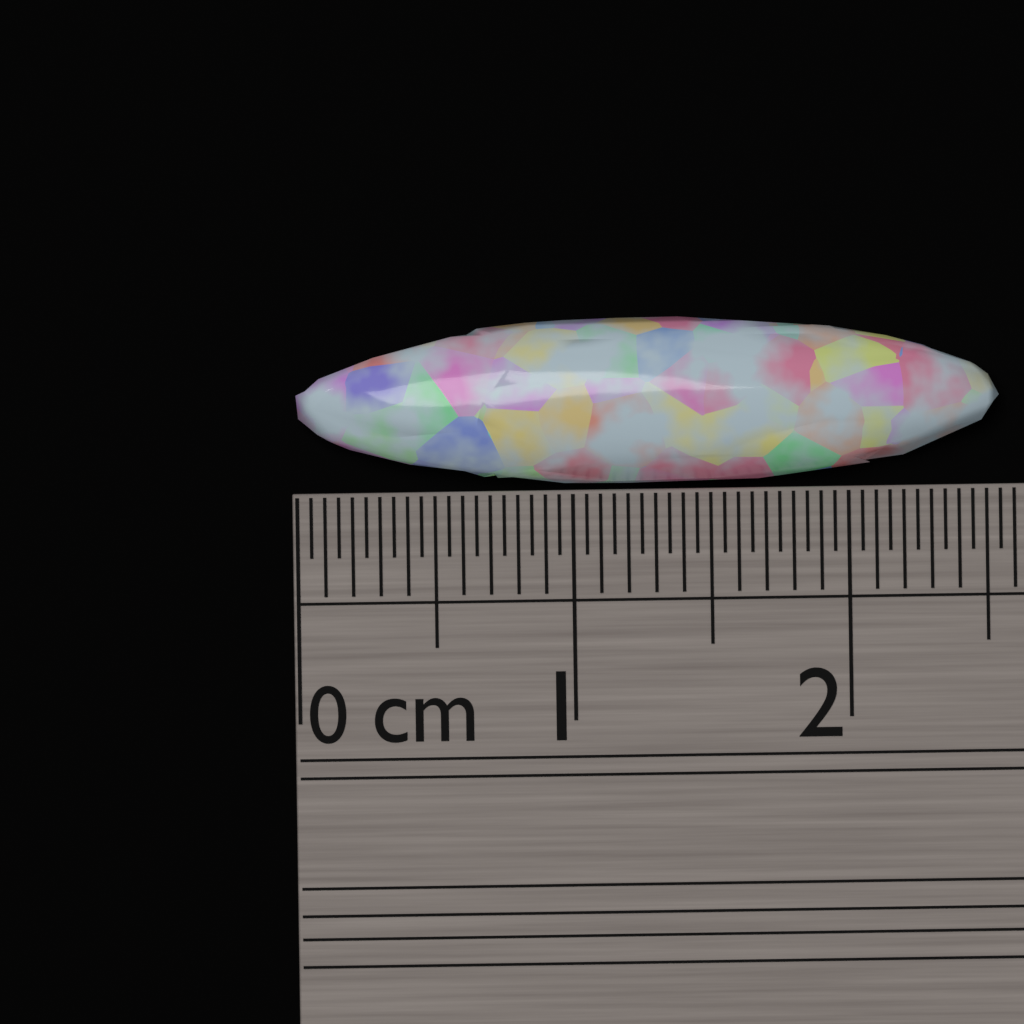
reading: 2.55 cm
